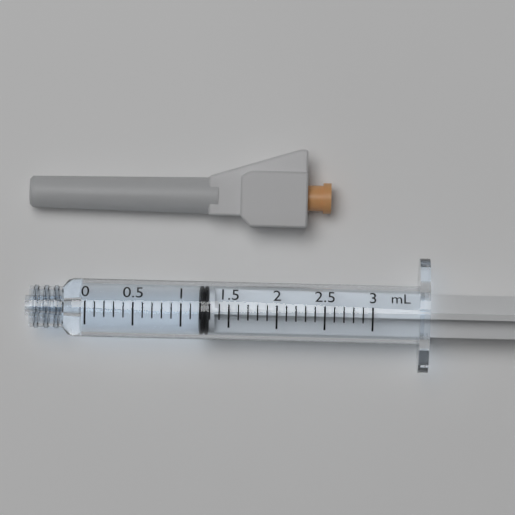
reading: 1.2 ml
